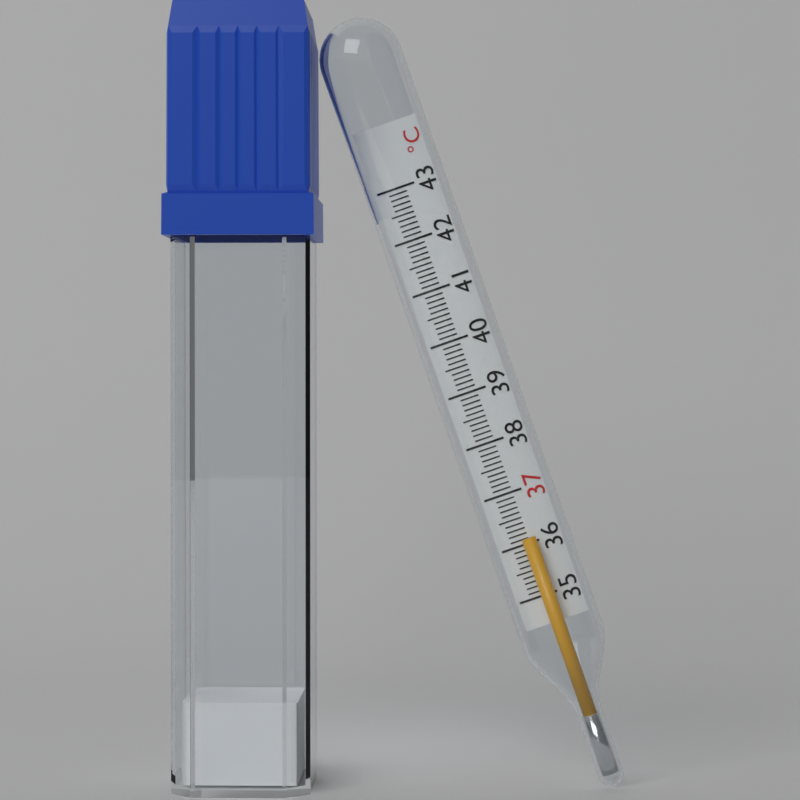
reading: 36.1 °C
